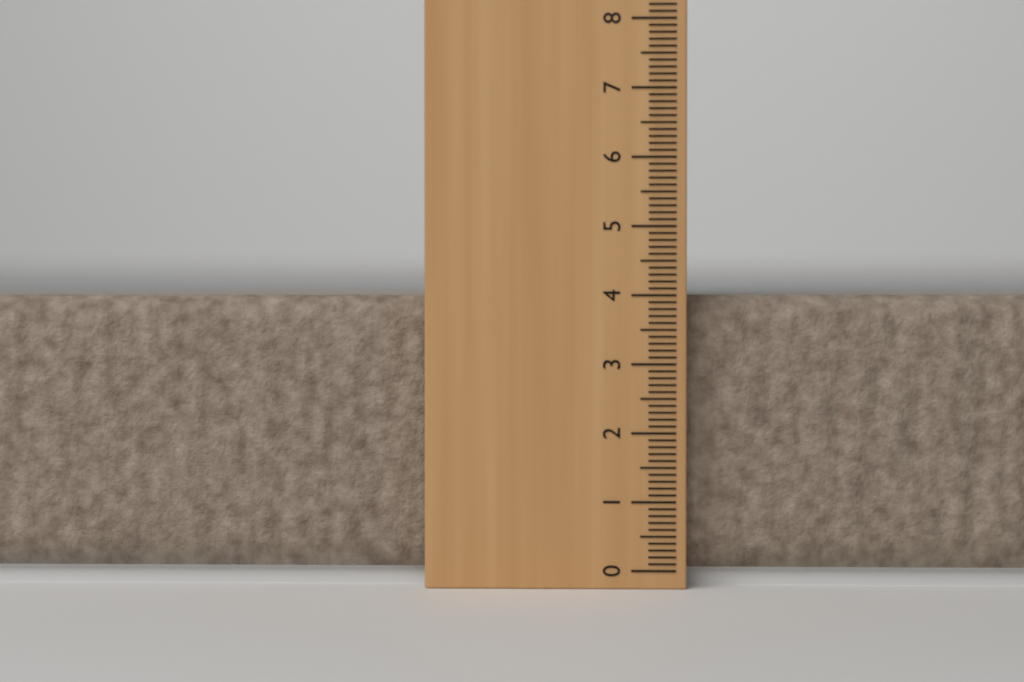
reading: 4.0 cm
